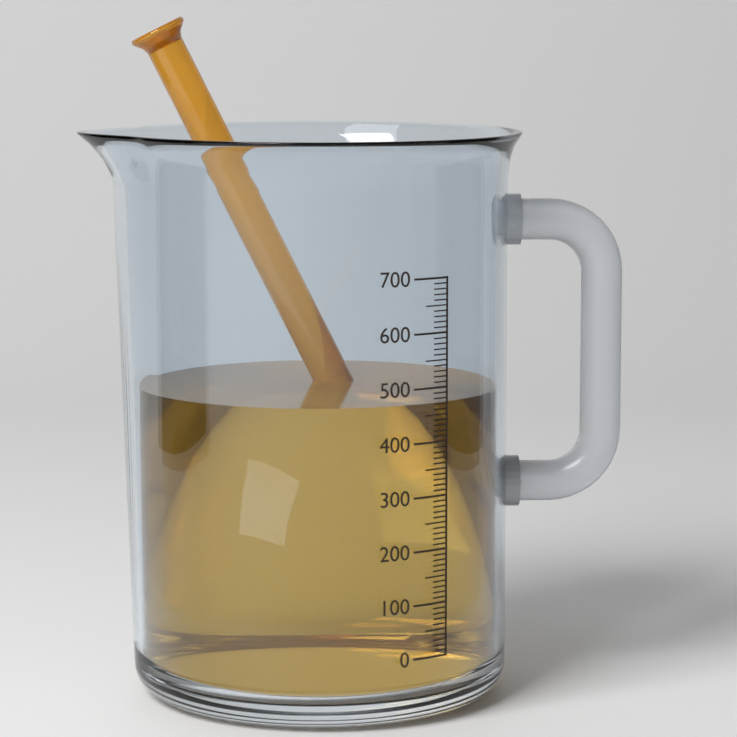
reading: 470 (no unit)
